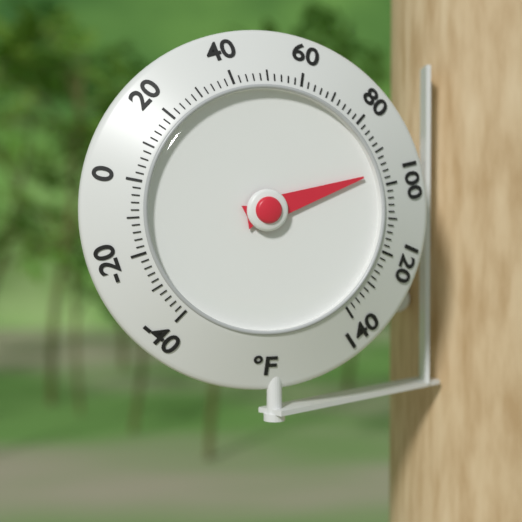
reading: 96 °F
